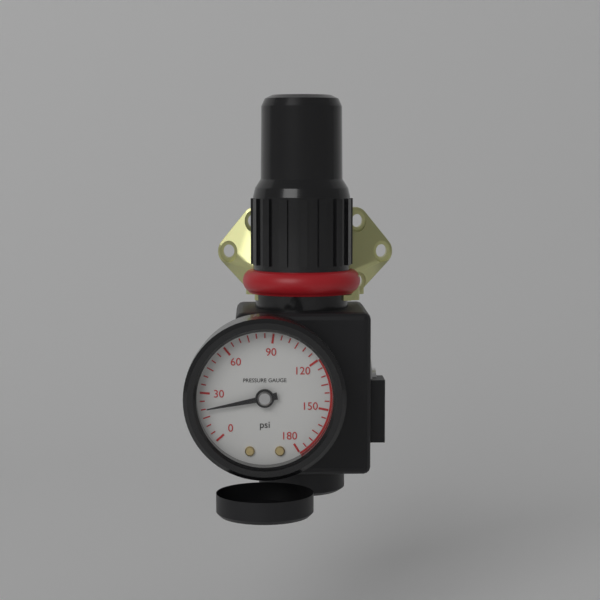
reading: 20 psi
